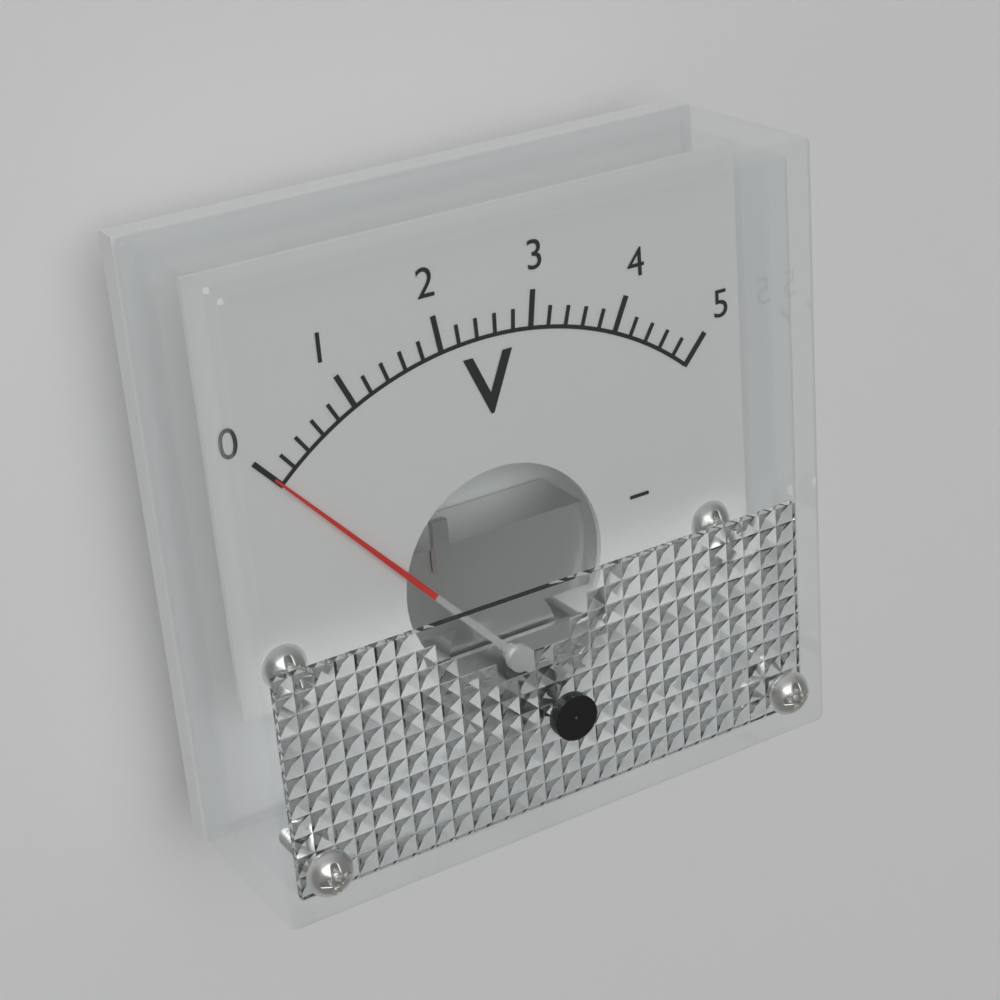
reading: 0.0 V
